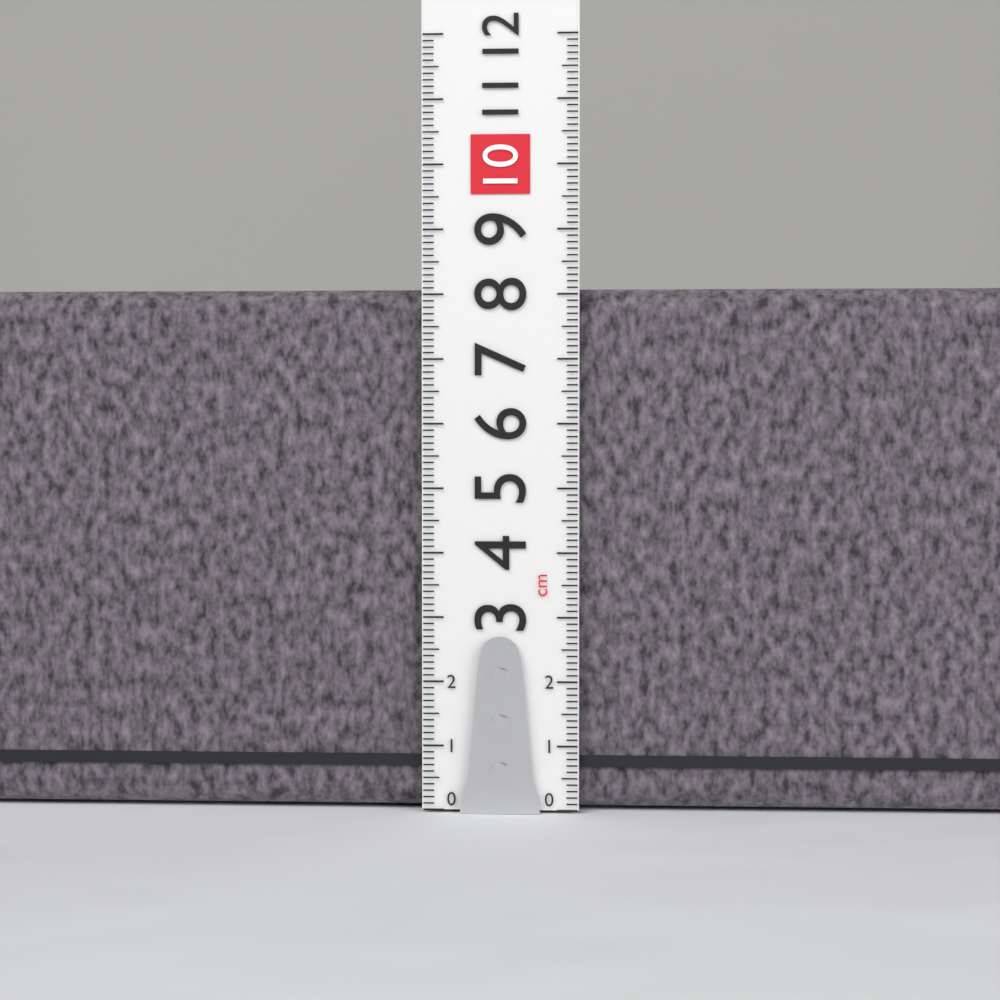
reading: 8.1 cm
